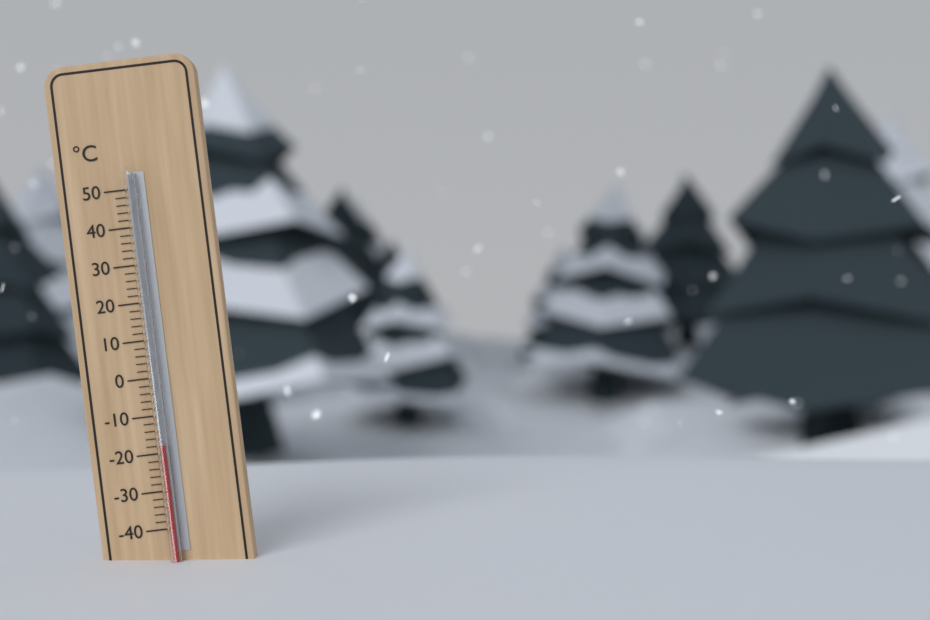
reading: -18 °C
